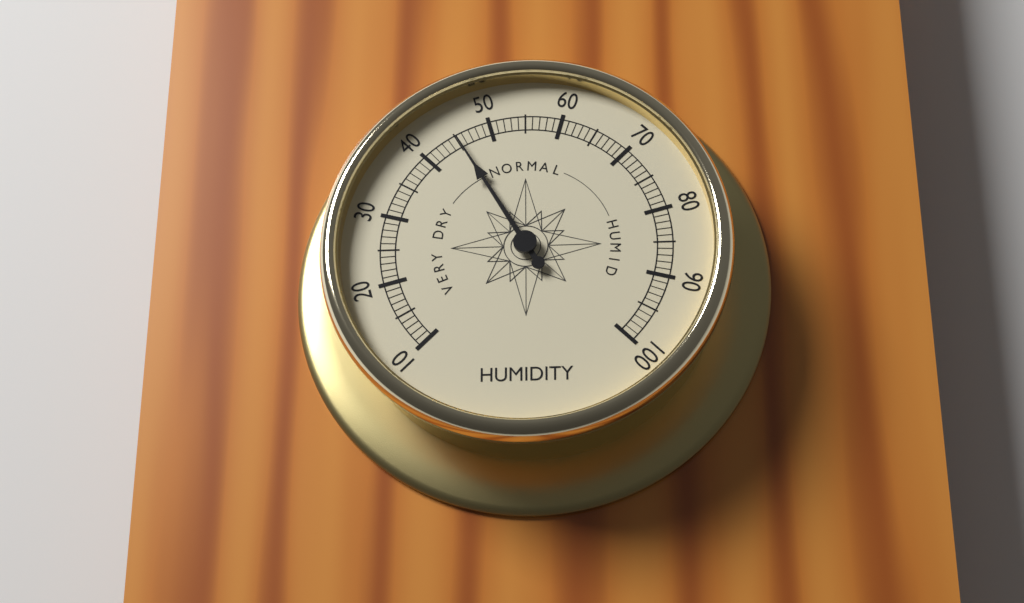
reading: 45 (no unit)
